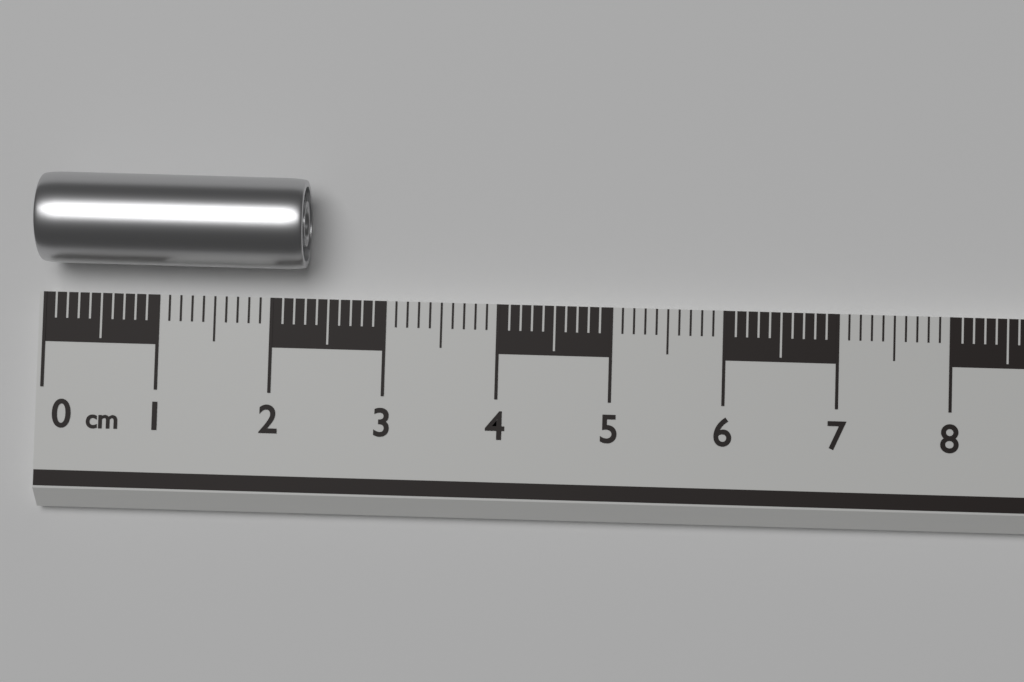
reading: 2.3 cm
